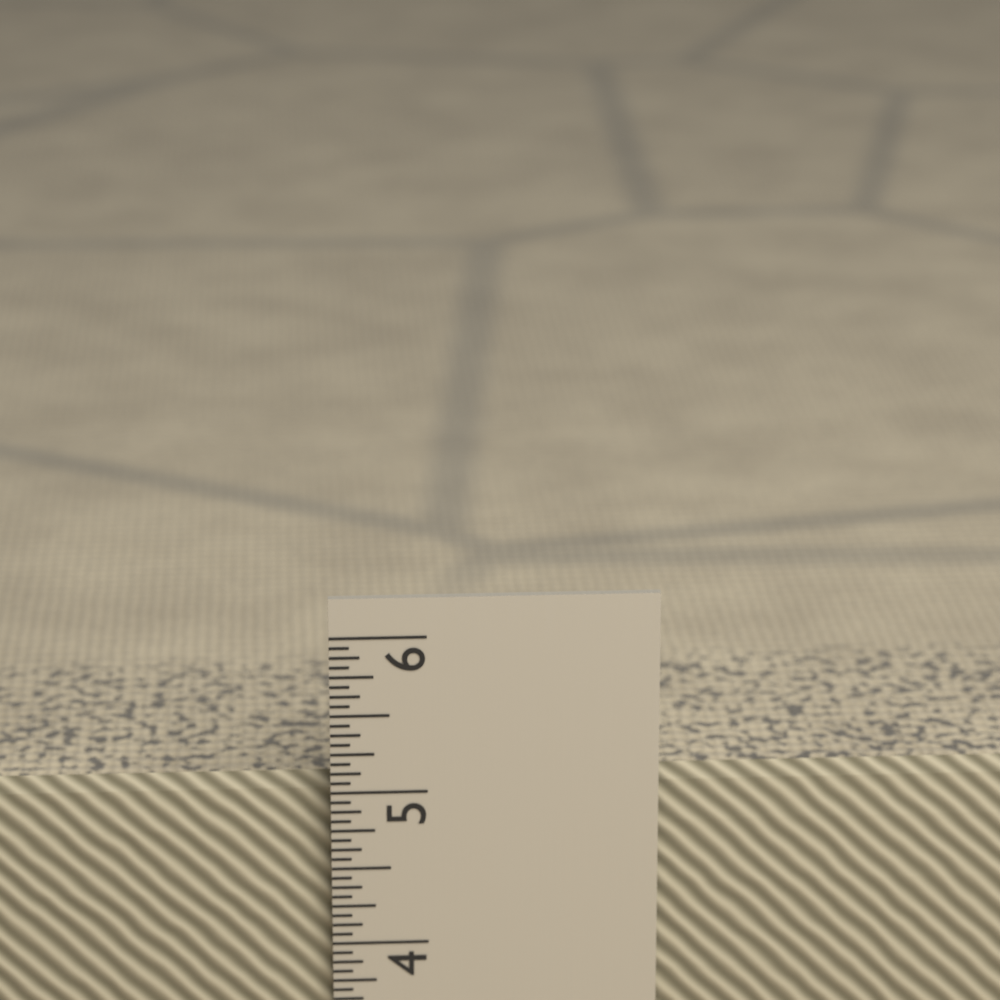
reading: 5.0625 in
